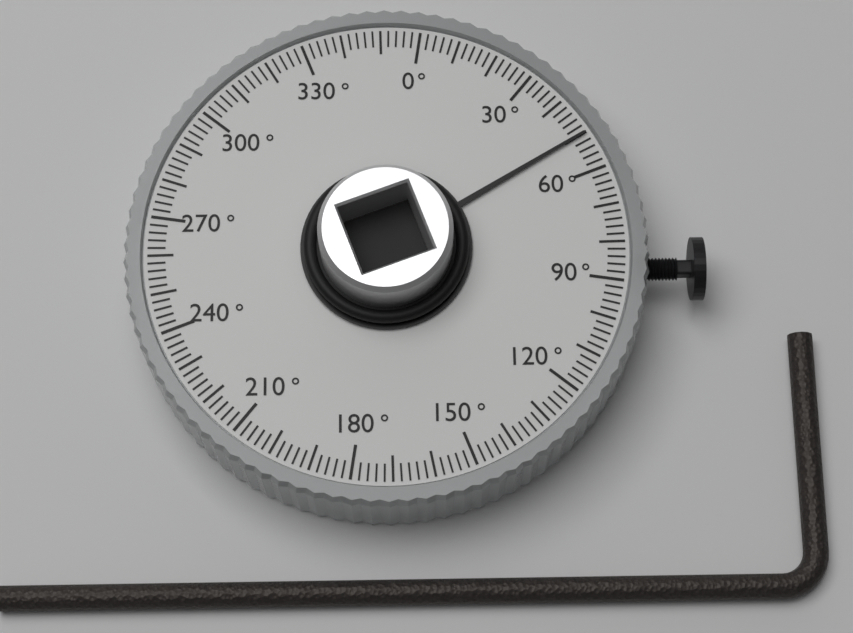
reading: 50 °
